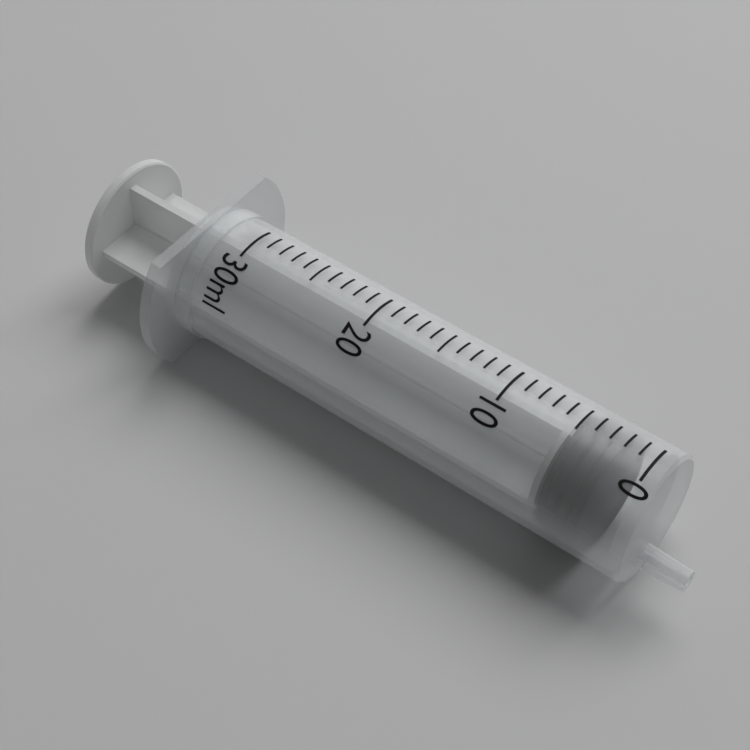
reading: 2 ml
